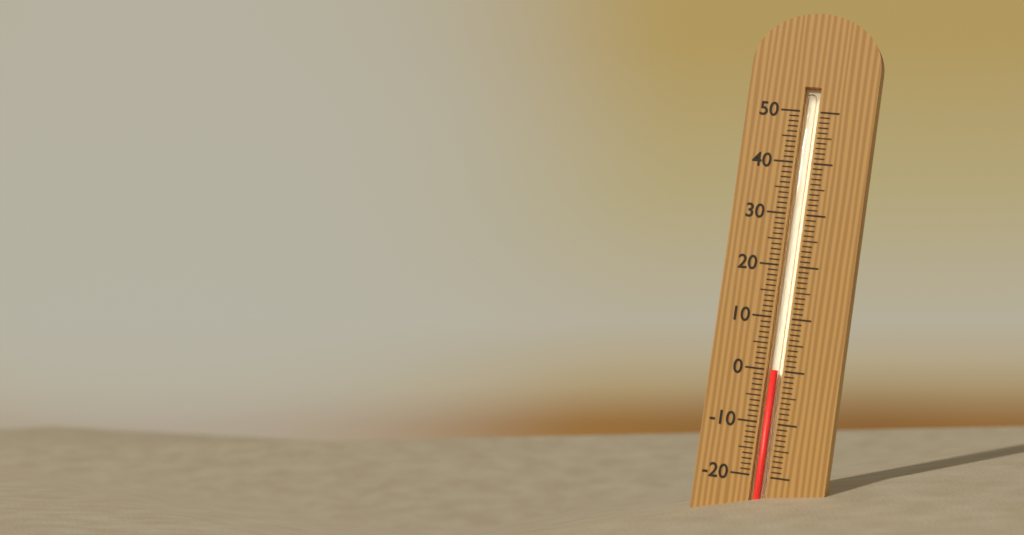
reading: 0 (no unit)
